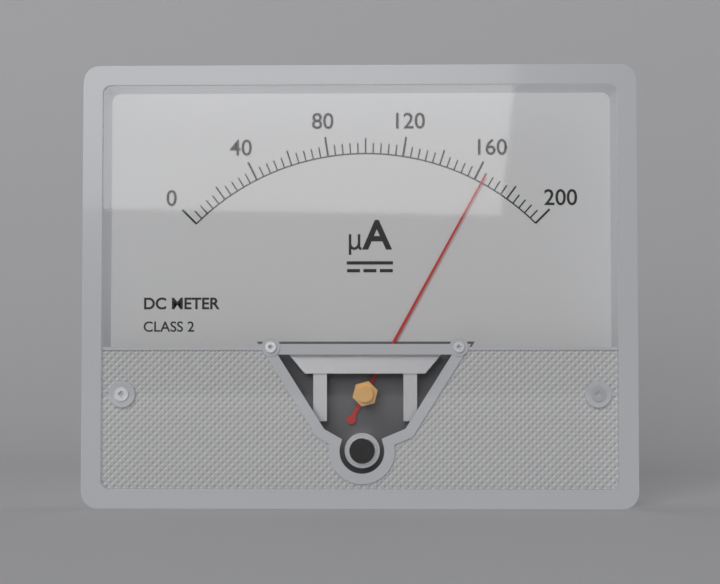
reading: 164 µA
